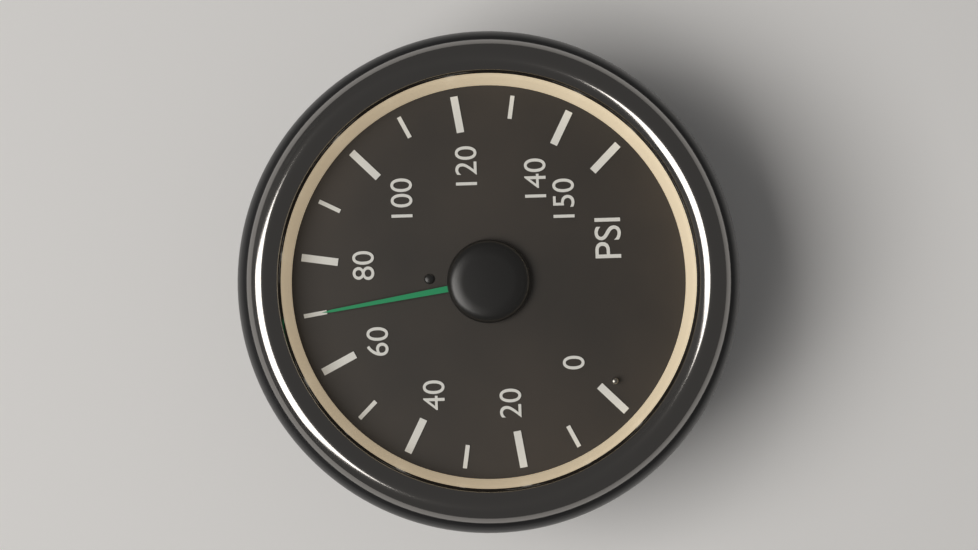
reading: 70 psi
